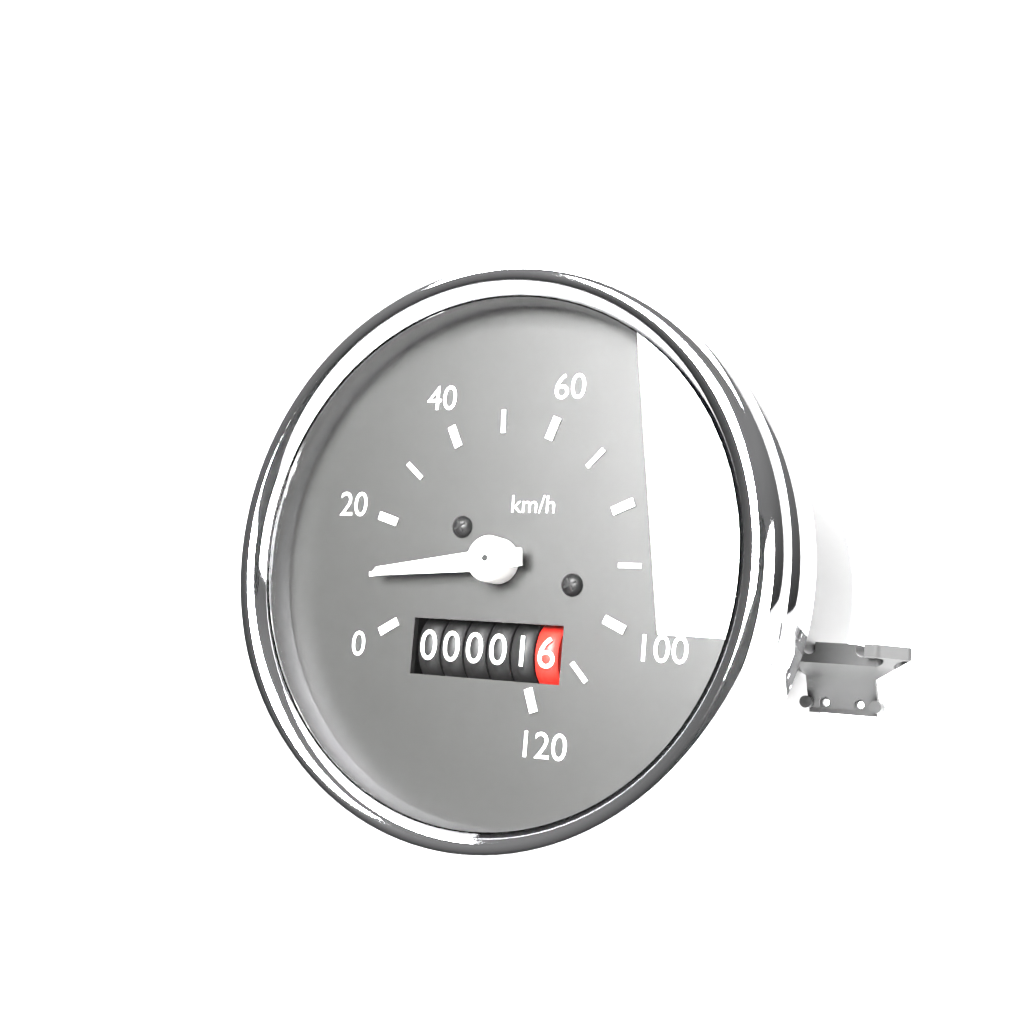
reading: 10 km/h
